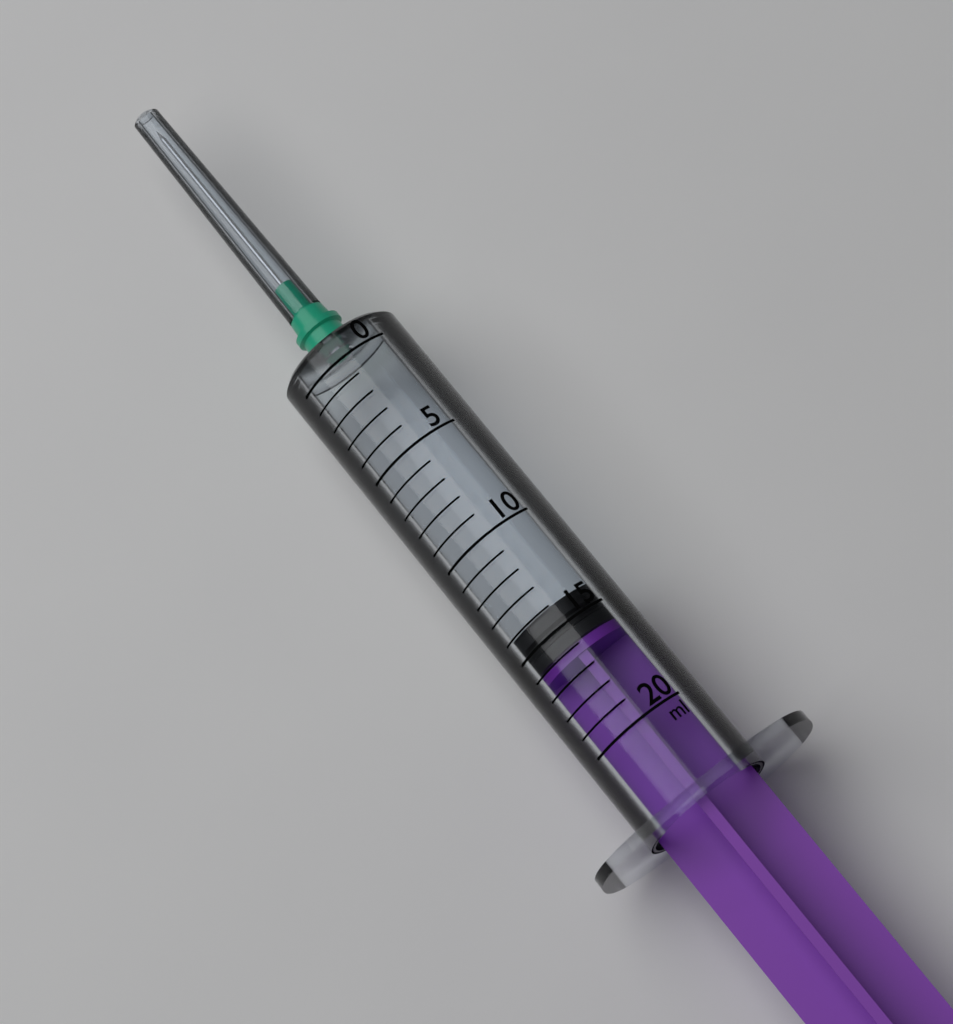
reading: 14 ml
